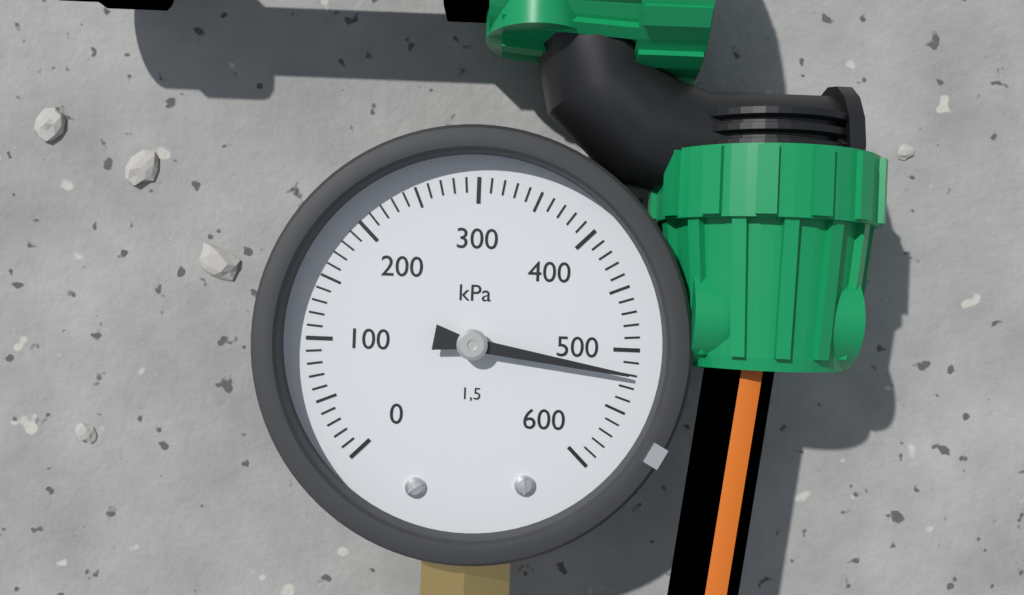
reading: 520 kPa
